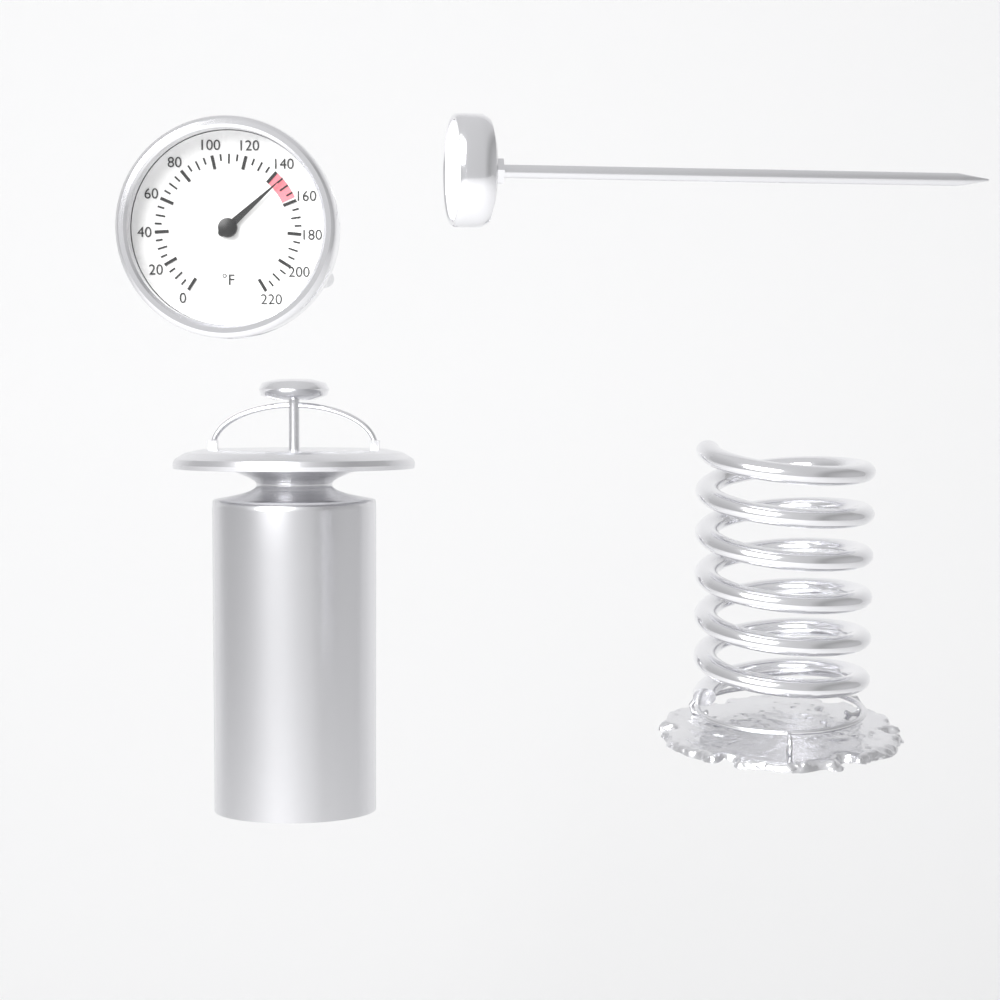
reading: 145 °F
